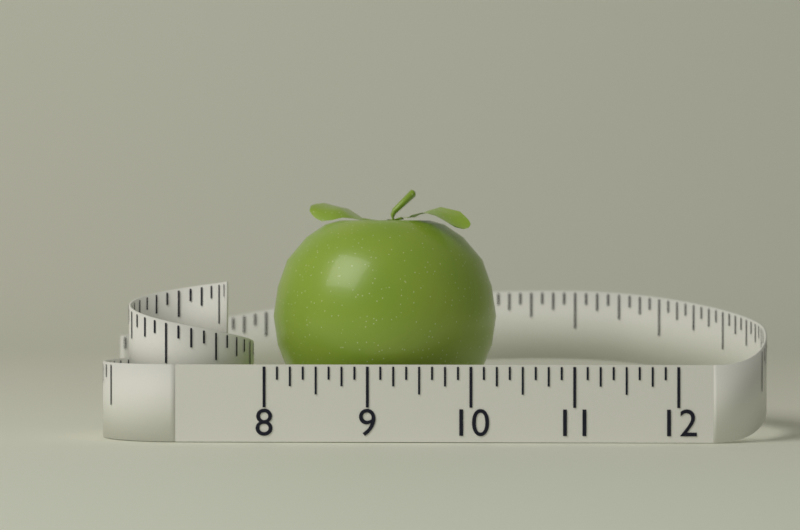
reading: 10.250 (no unit)
